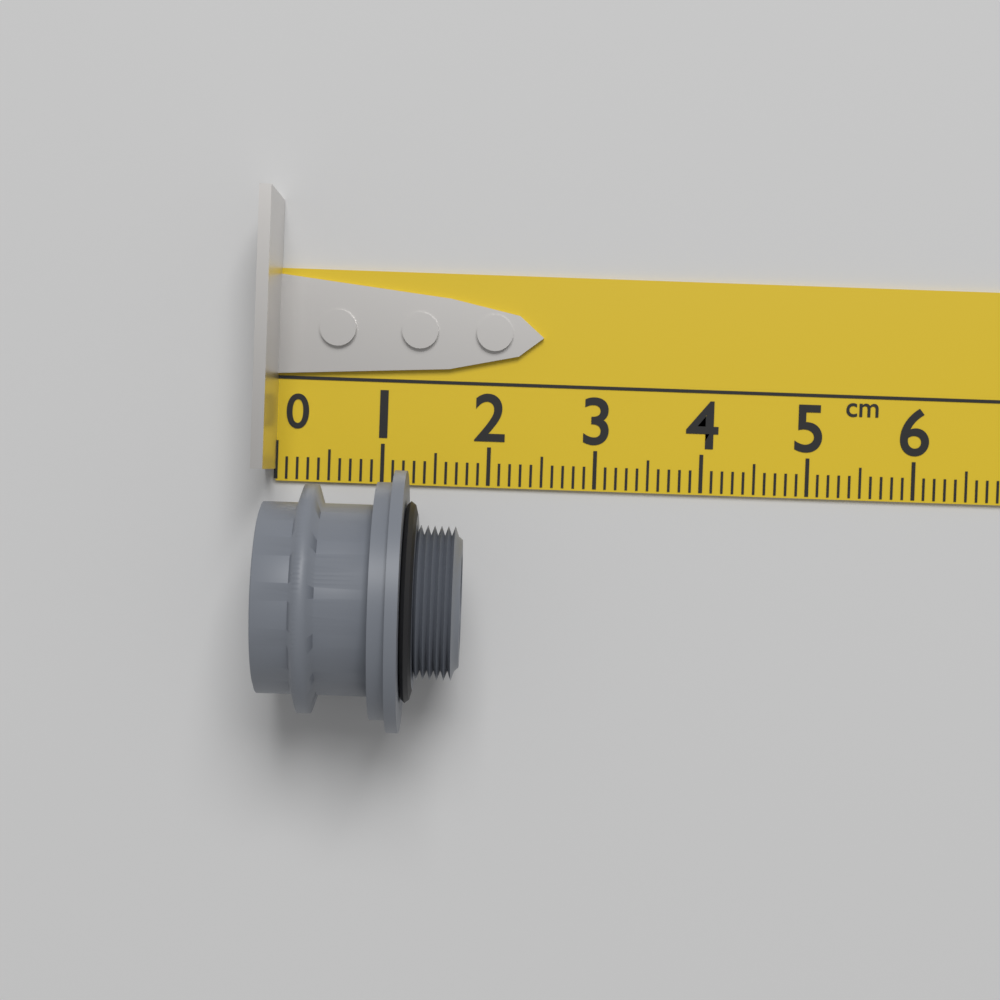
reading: 1.8 cm
